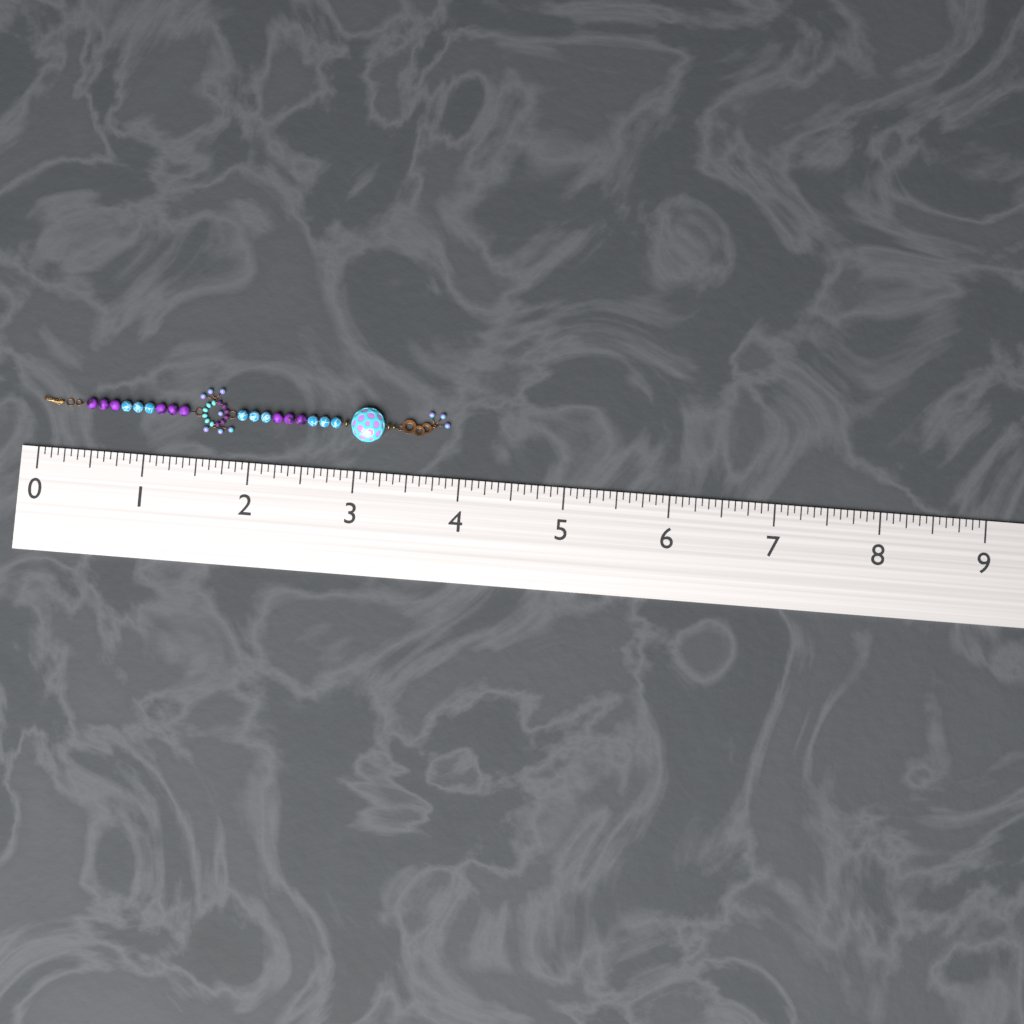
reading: 3.8750 (no unit)
